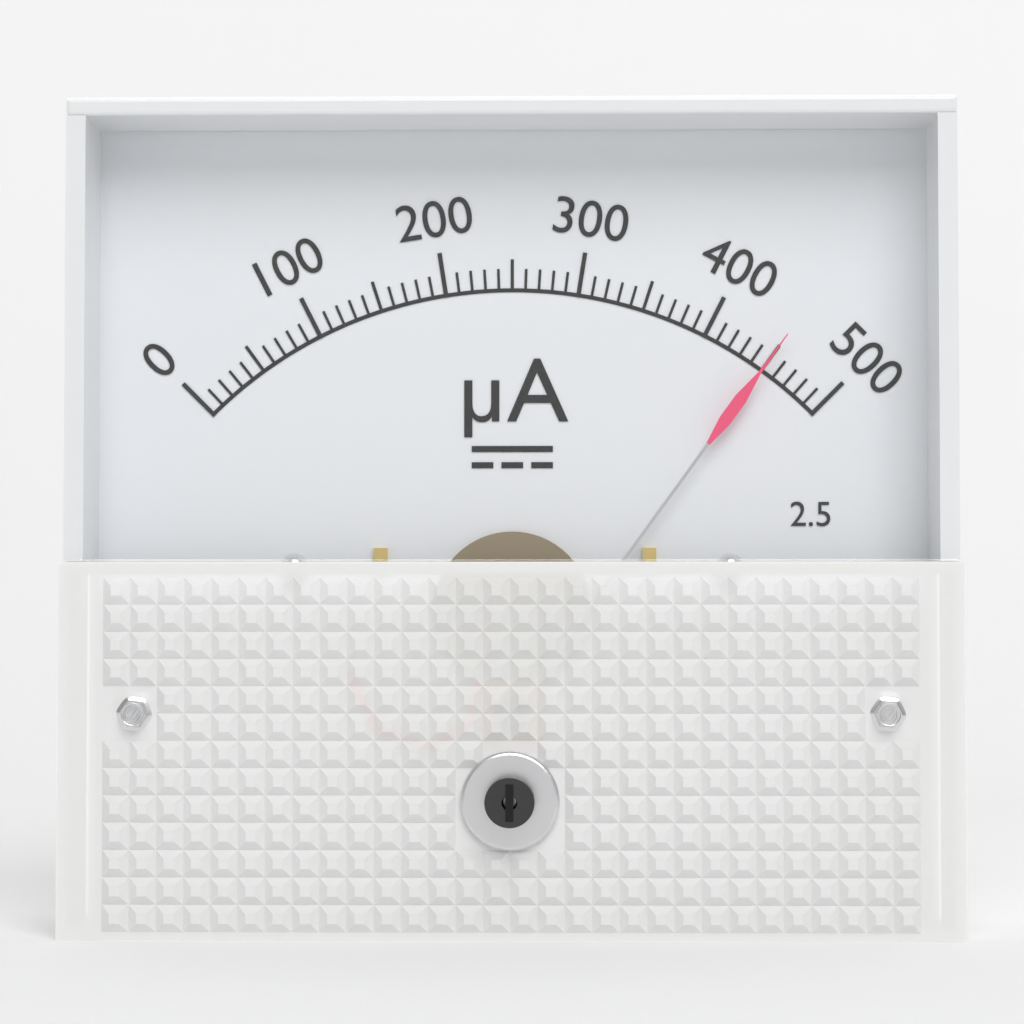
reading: 450 µA
